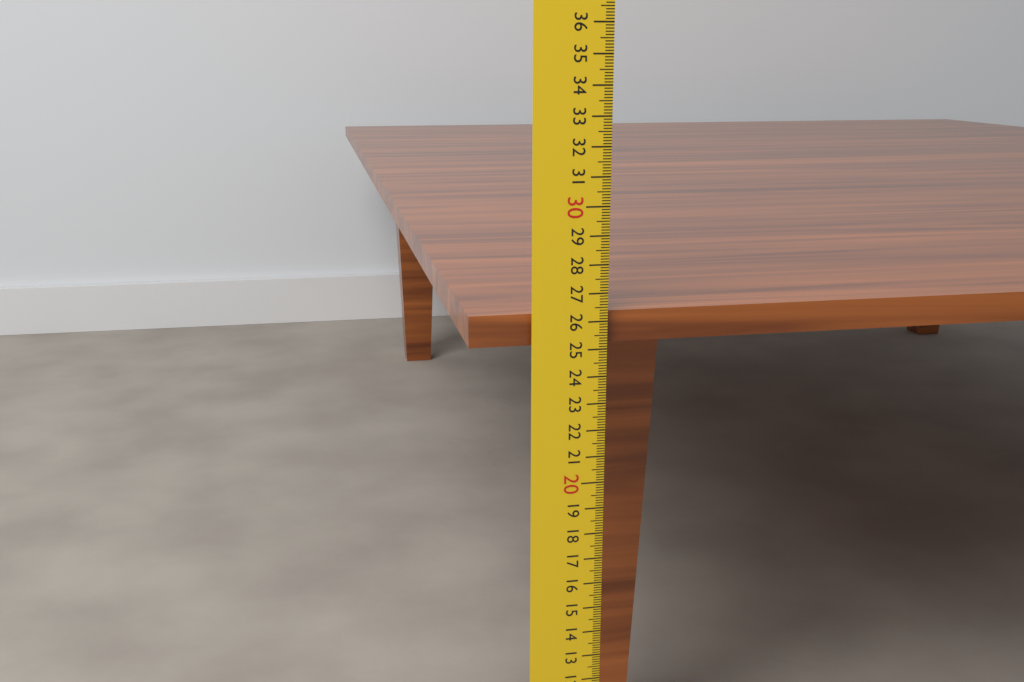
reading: 26.3 cm
